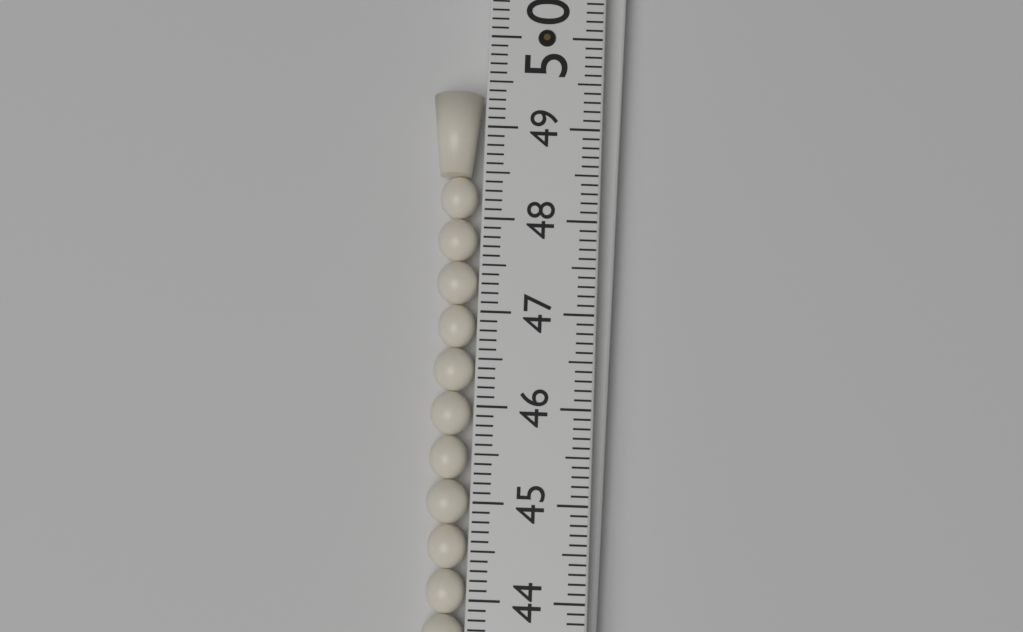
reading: 49.4 (no unit)
